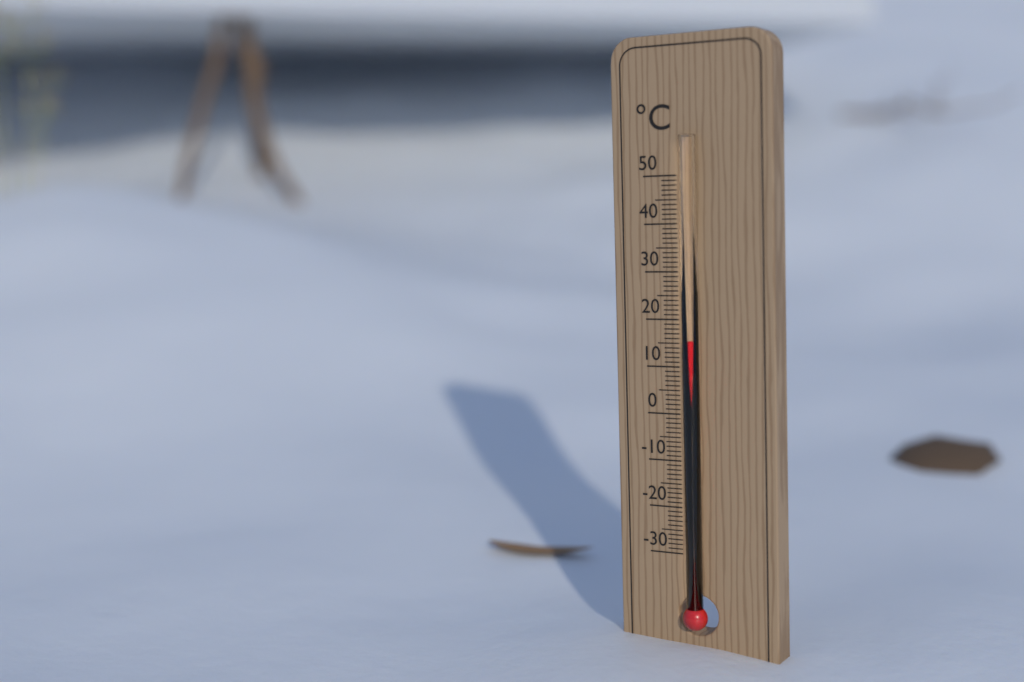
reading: 16 °C
